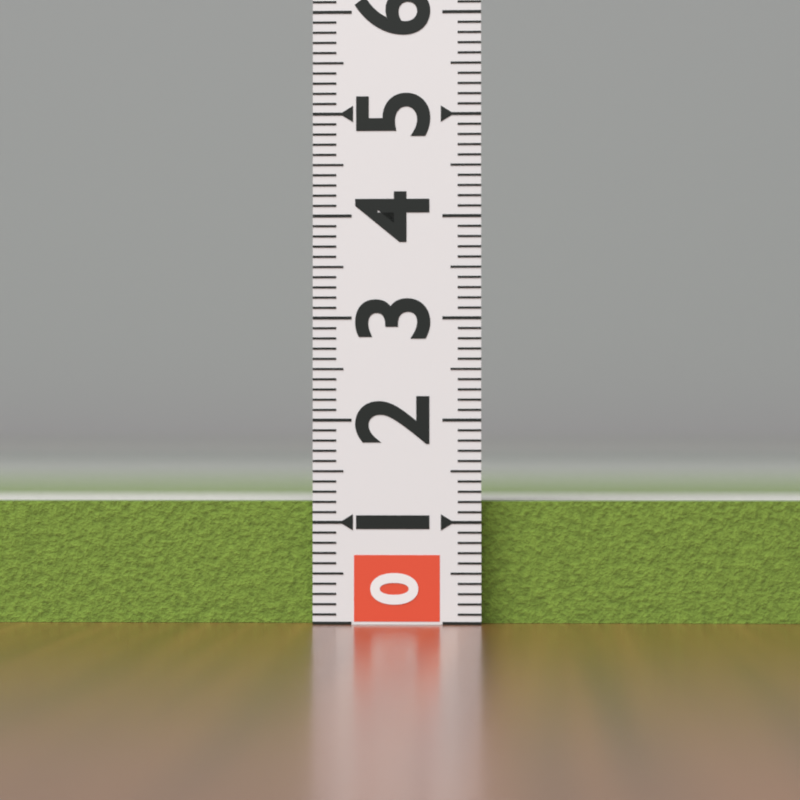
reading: 1.2 (no unit)
